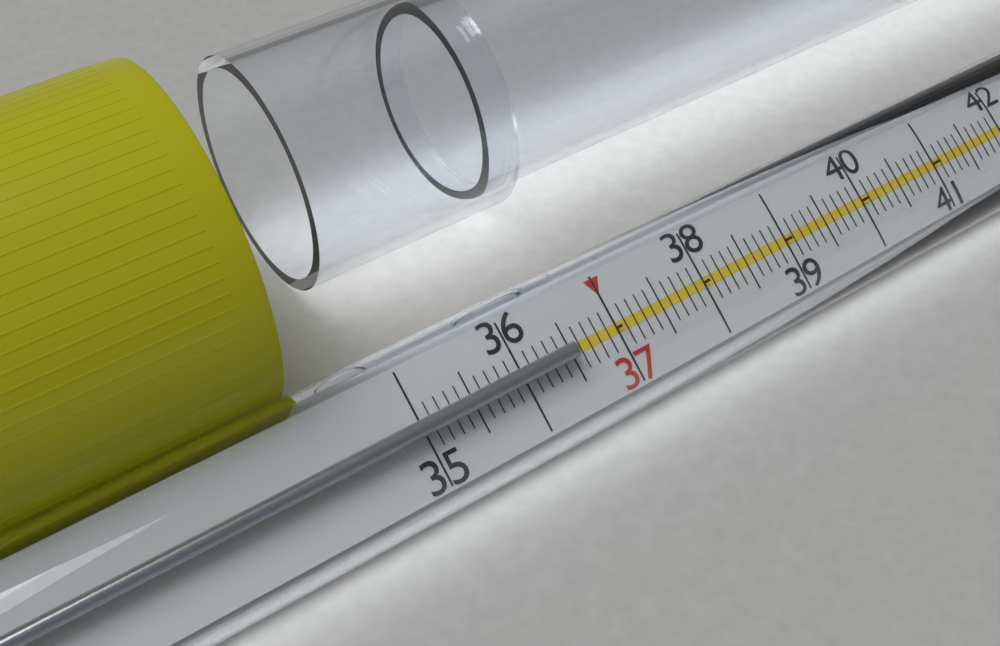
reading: 36.5 °C
